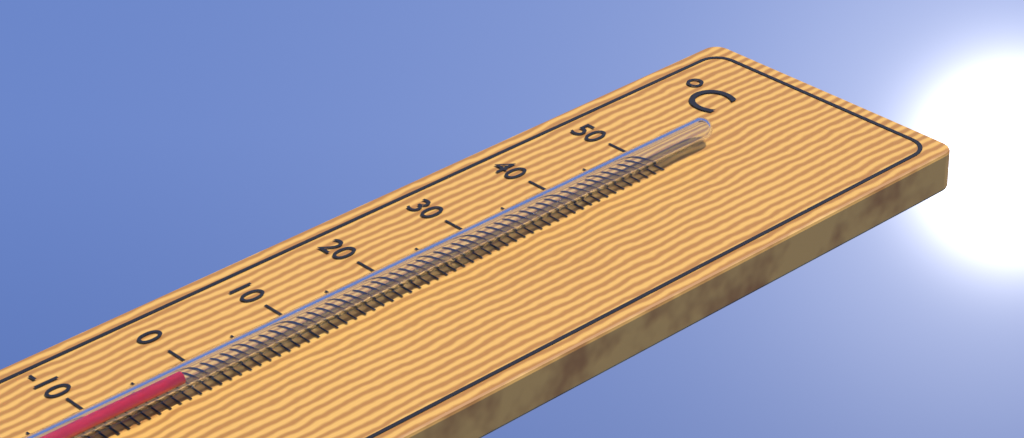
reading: -3 °C
